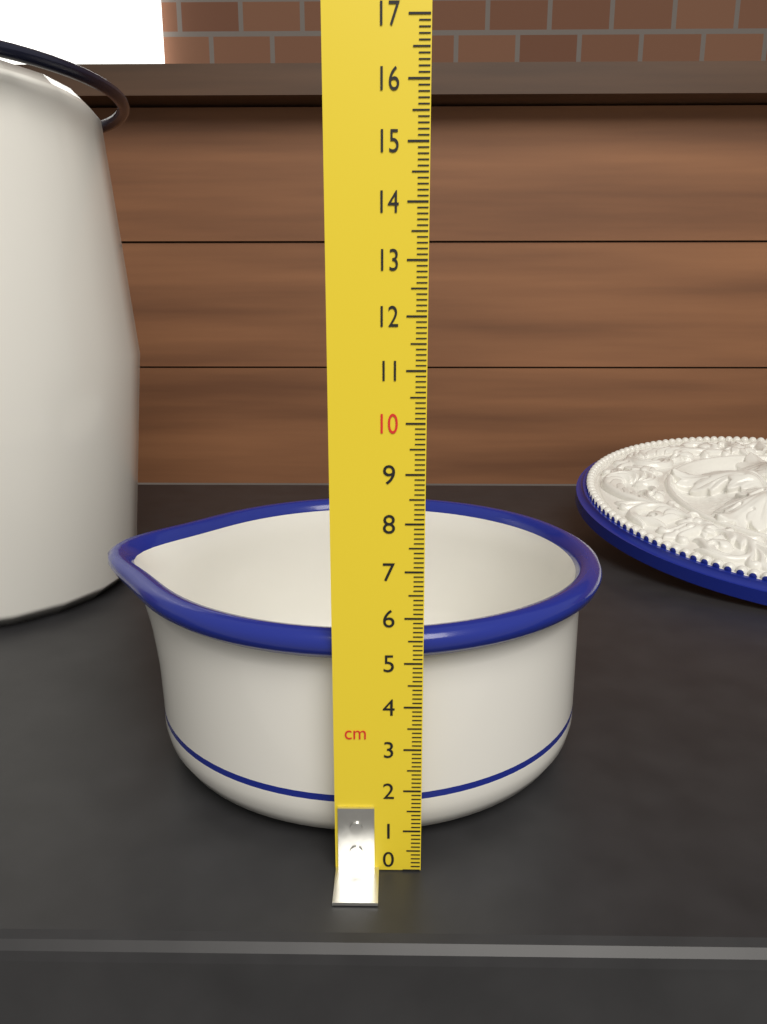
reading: 5.6 cm
